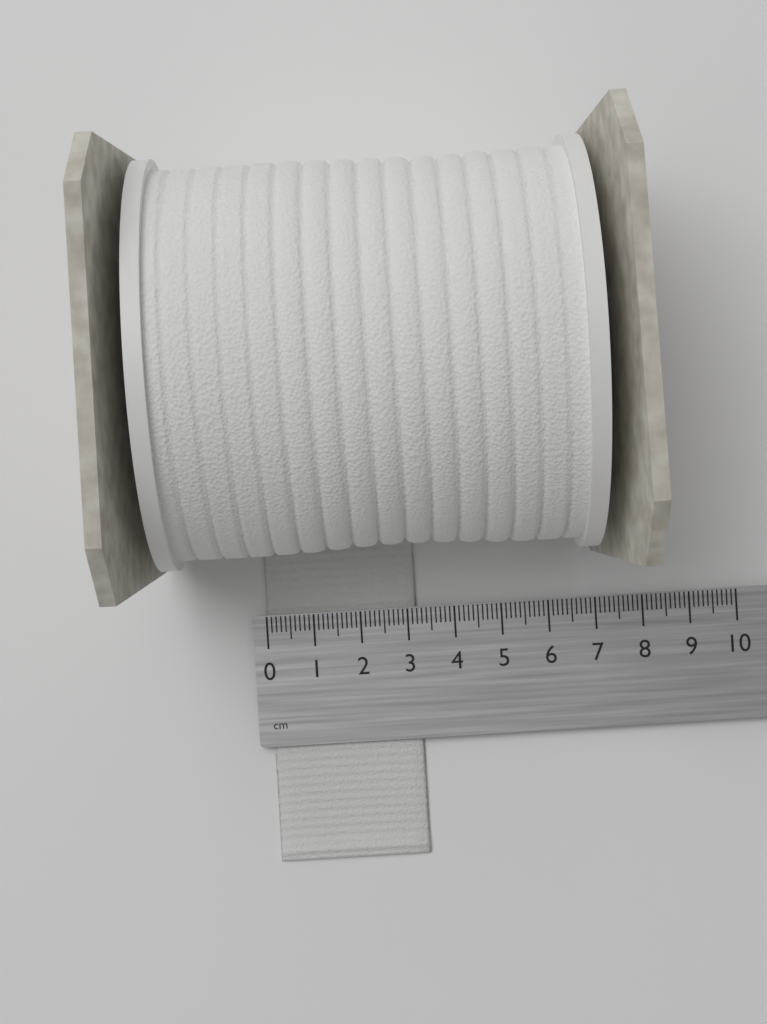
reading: 3.2 cm
